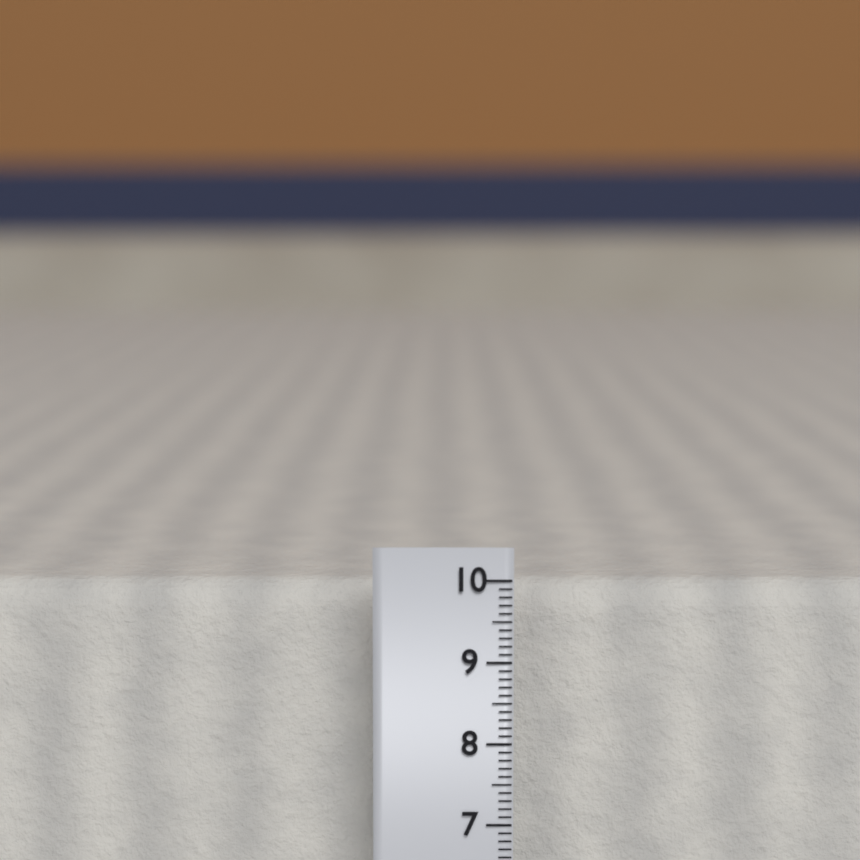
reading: 9.9 cm
